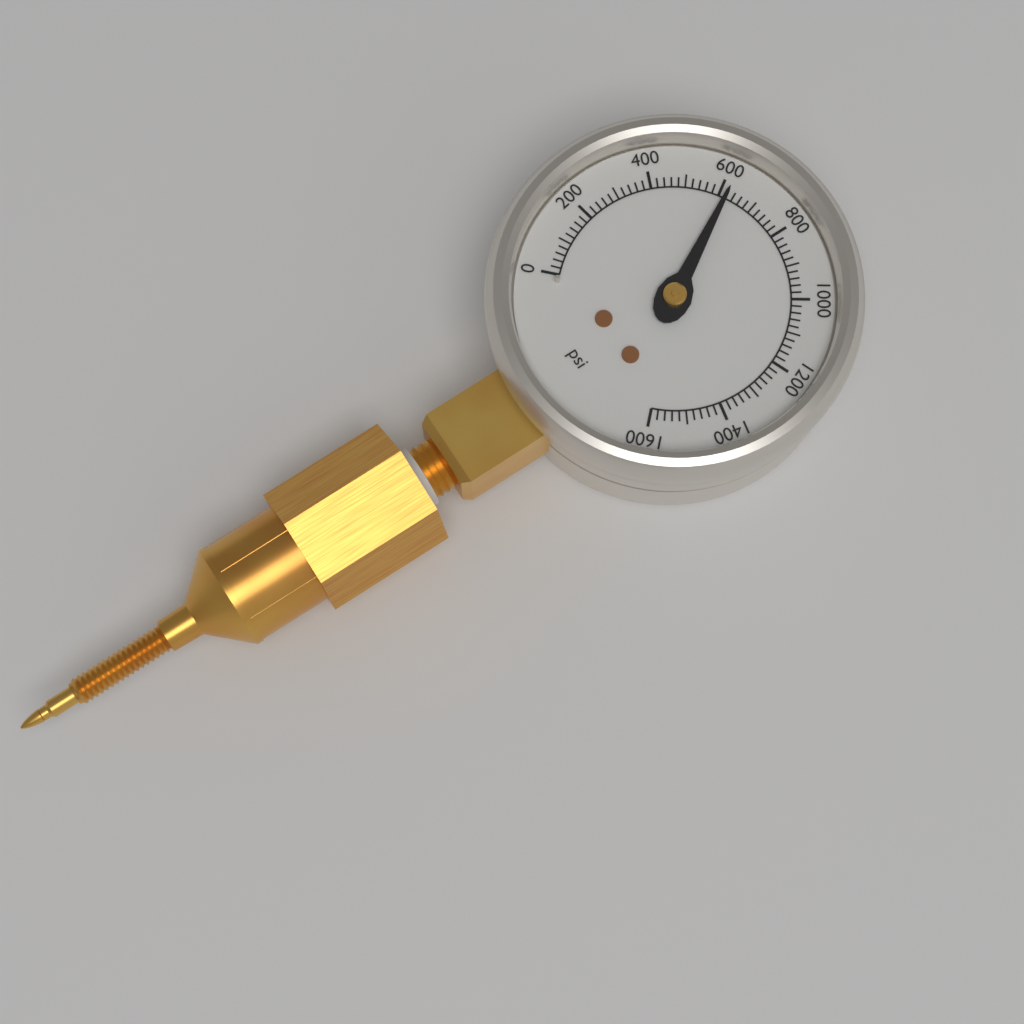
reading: 620 psi
